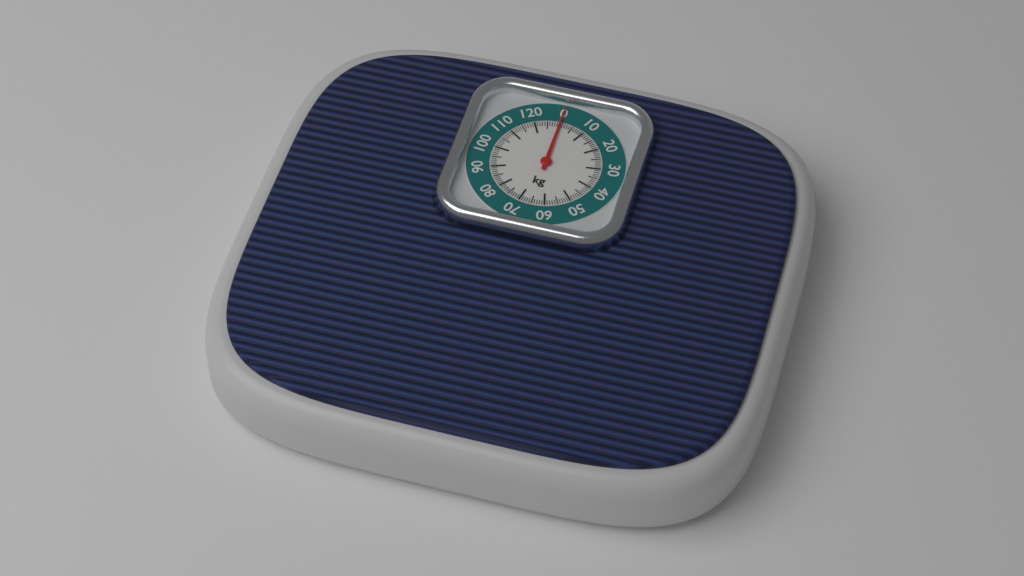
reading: 0 kg
